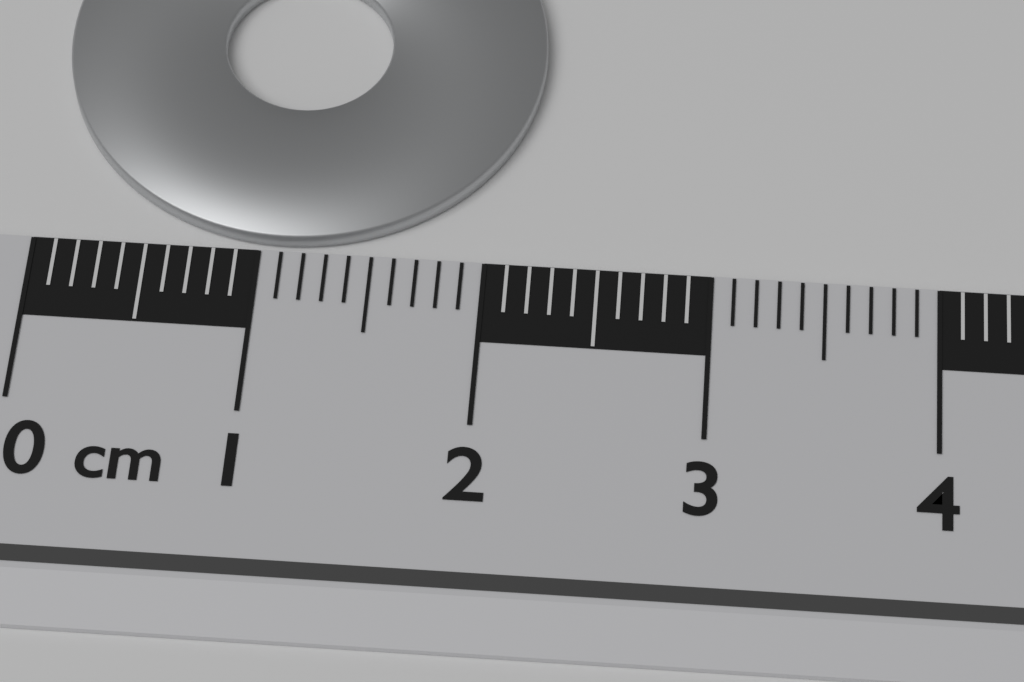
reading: 2.2 cm
